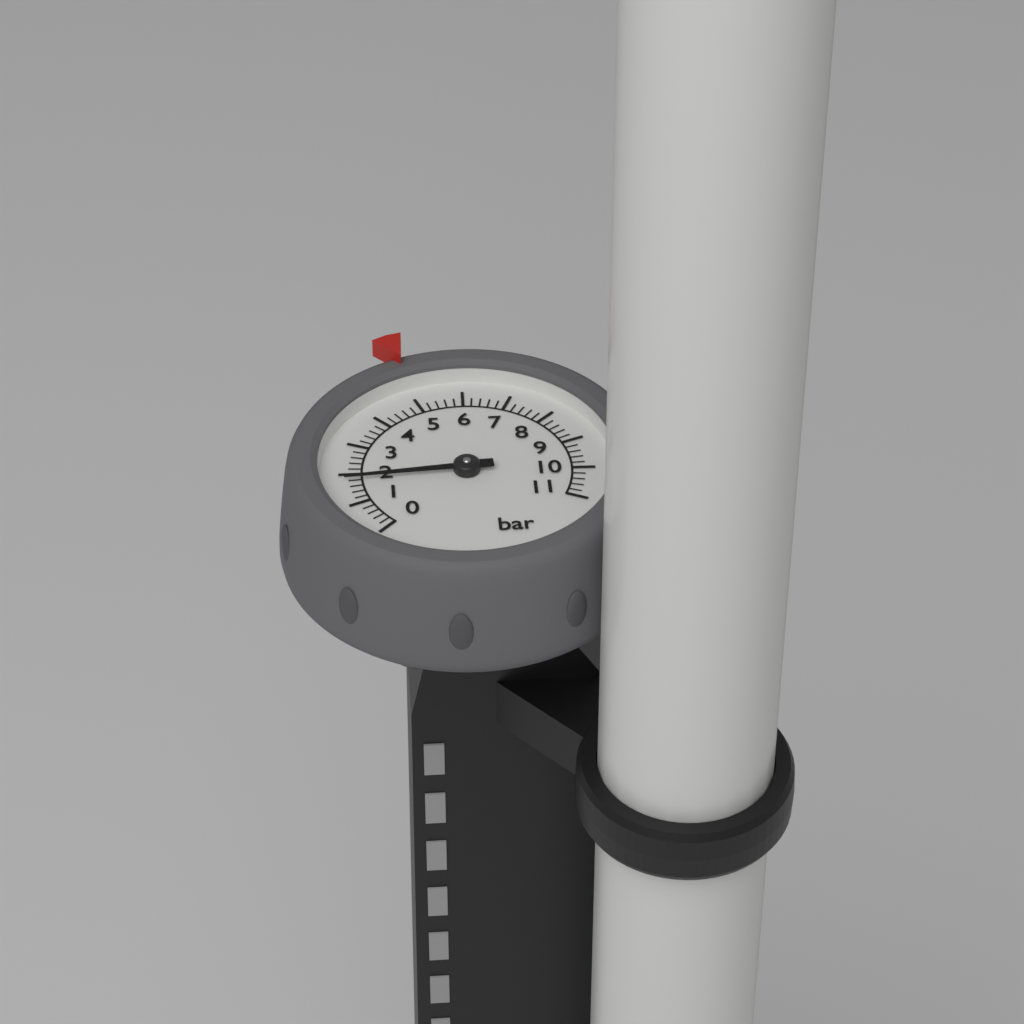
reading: 1.8 bar
